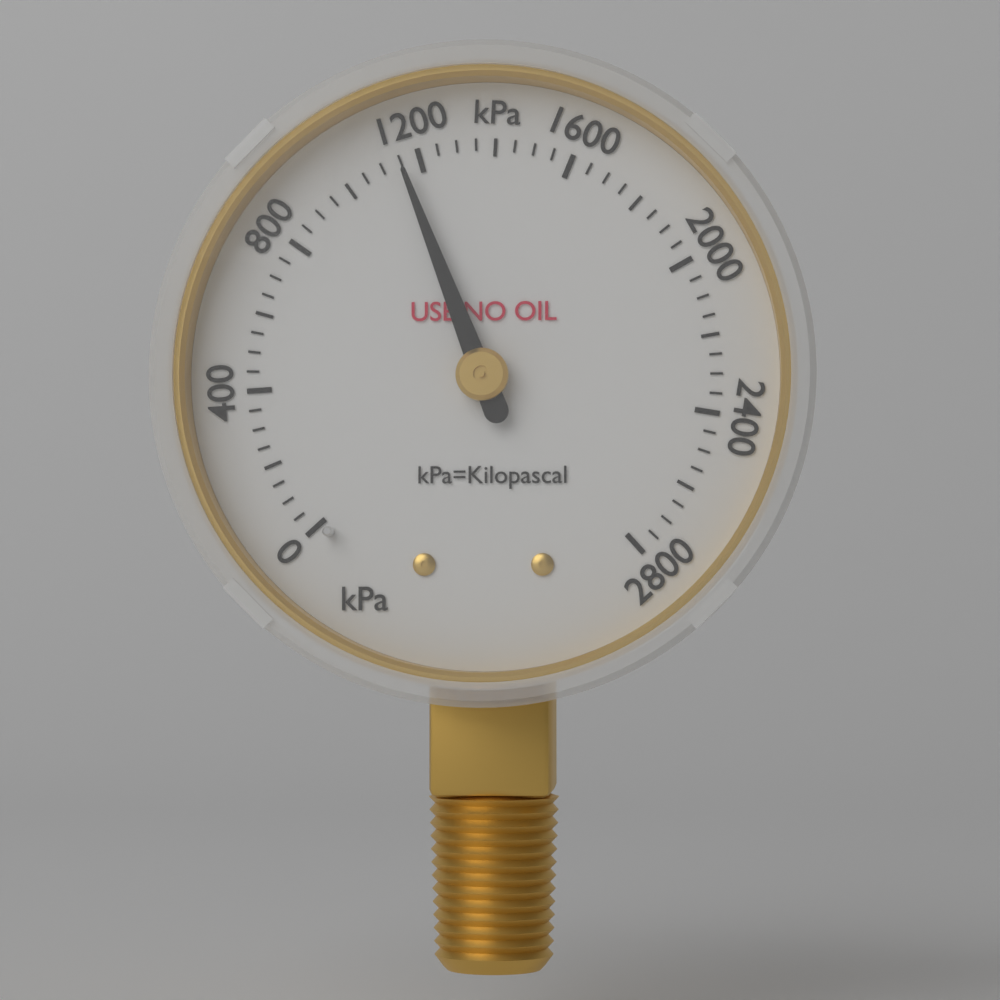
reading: 1150 kPa
